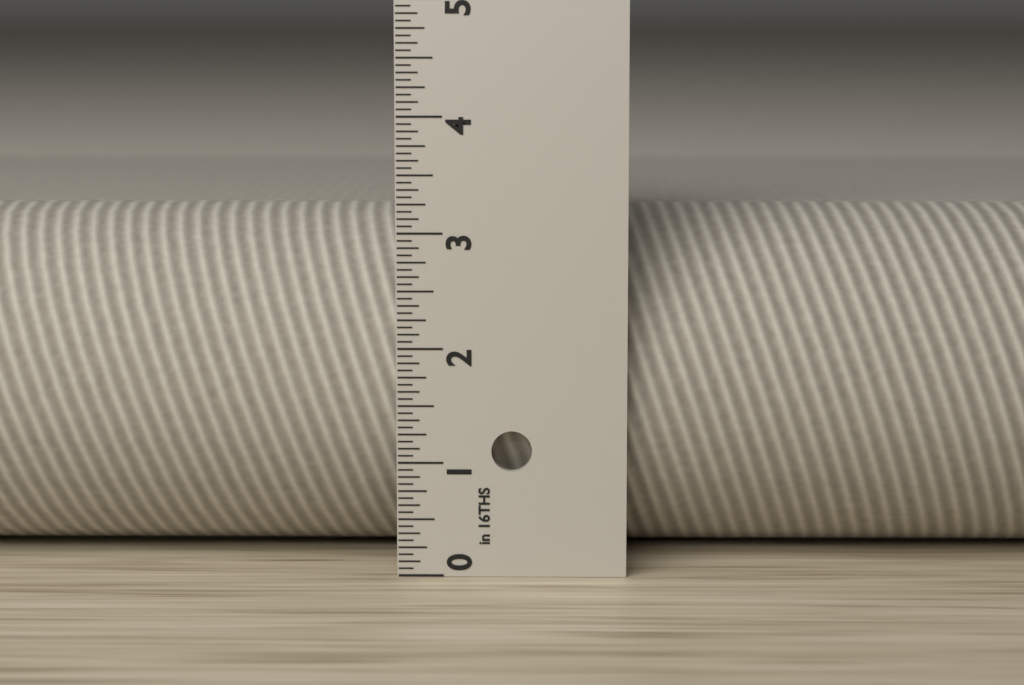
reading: 3.1250 in
